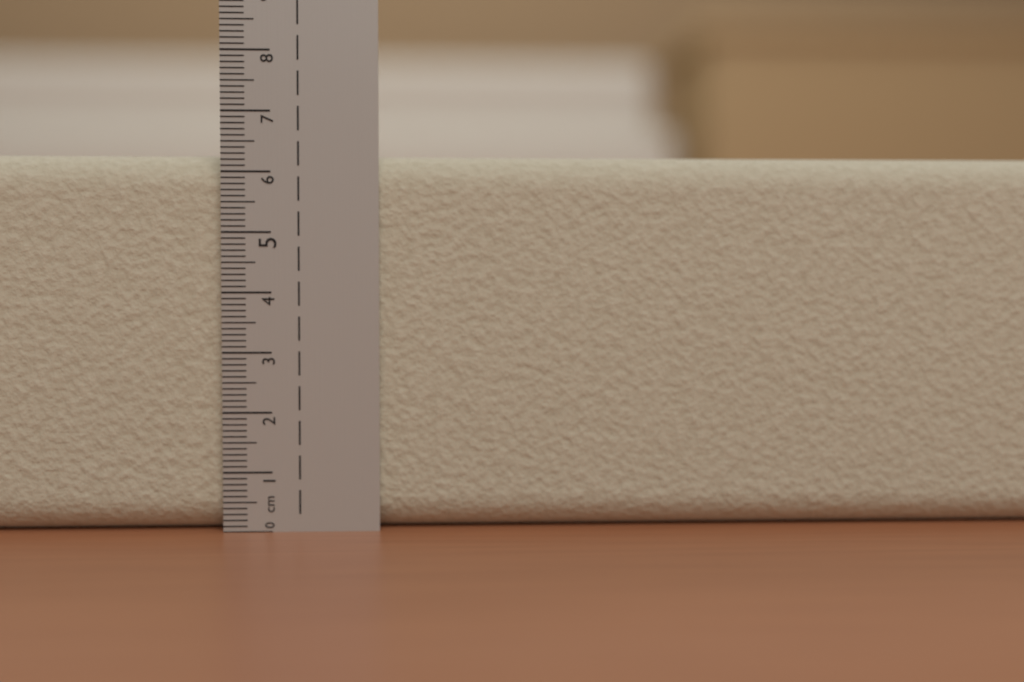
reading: 6.3 cm
